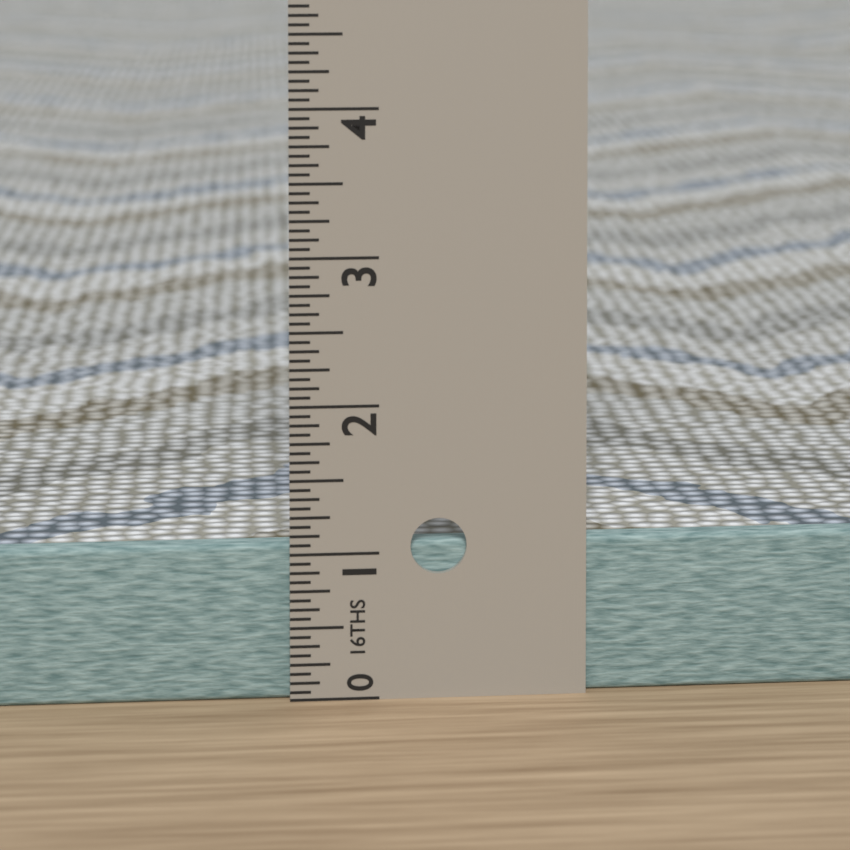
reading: 1.0625 in
